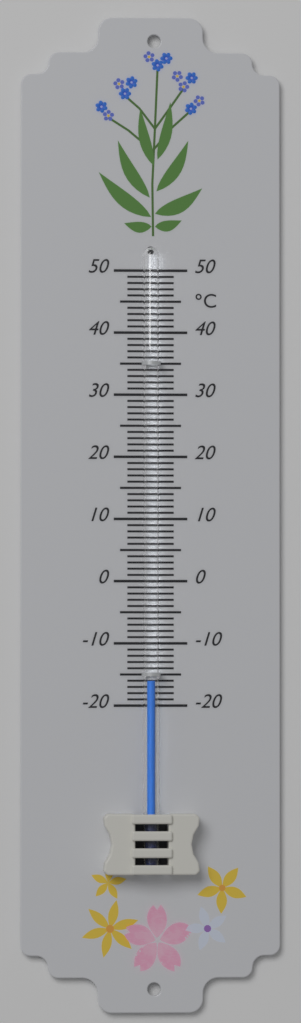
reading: -16 °C
